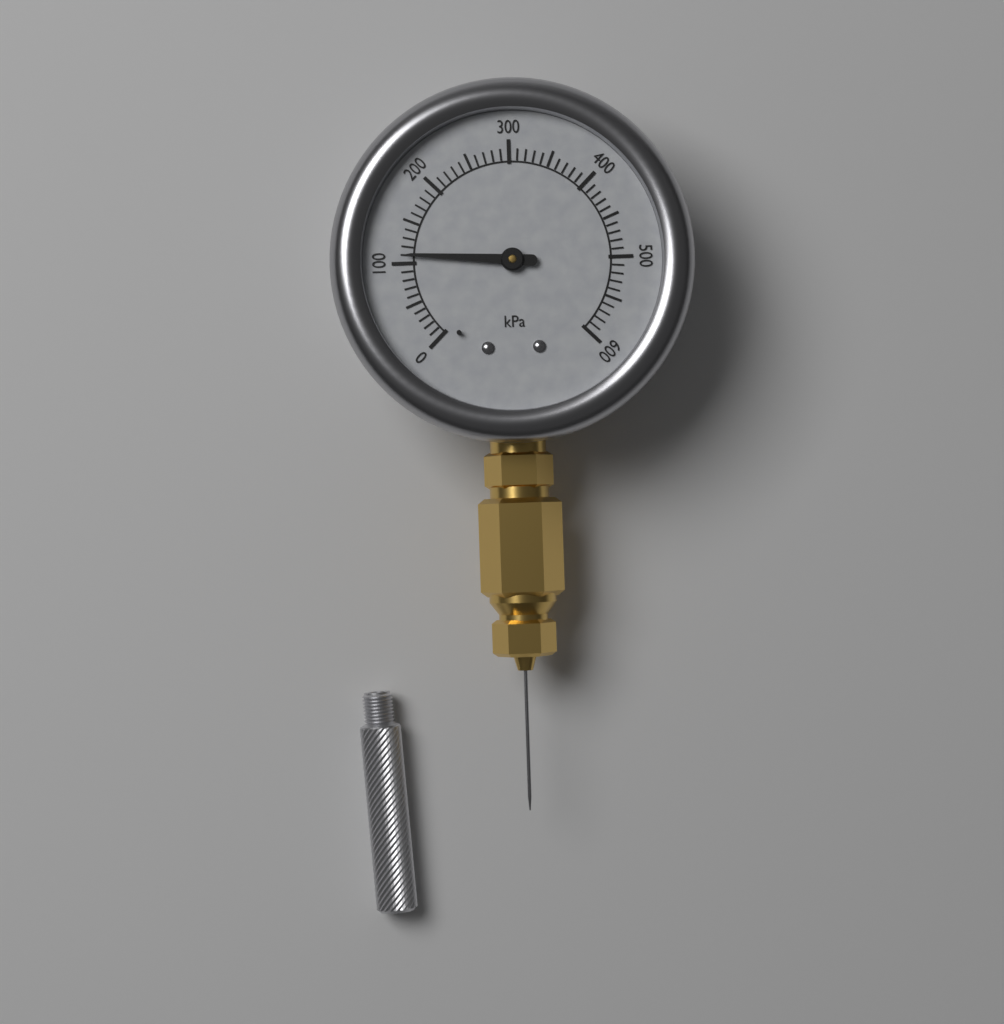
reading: 110 kPa
